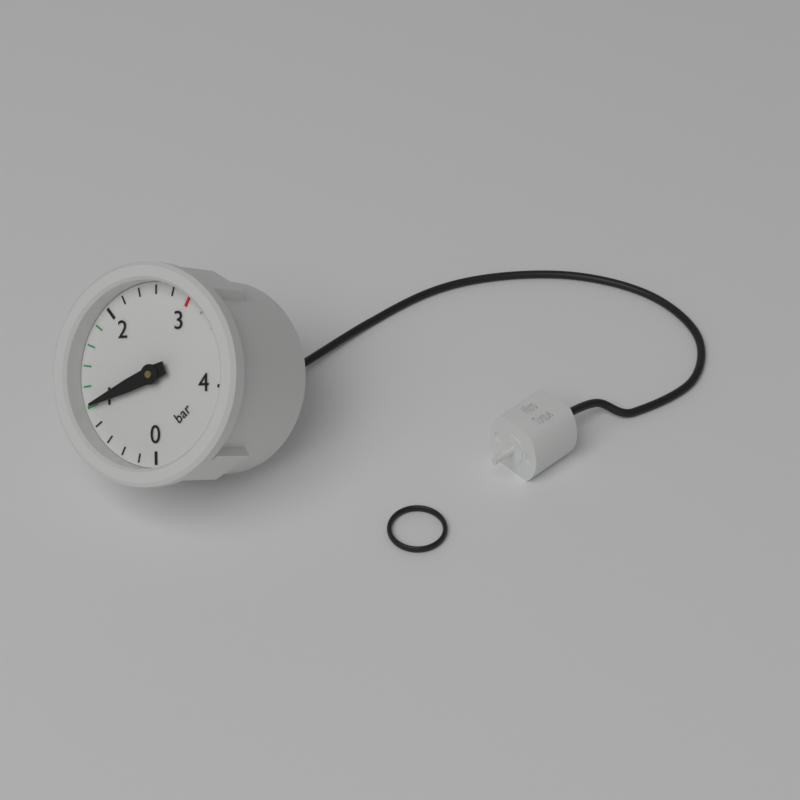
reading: 1.0 bar
